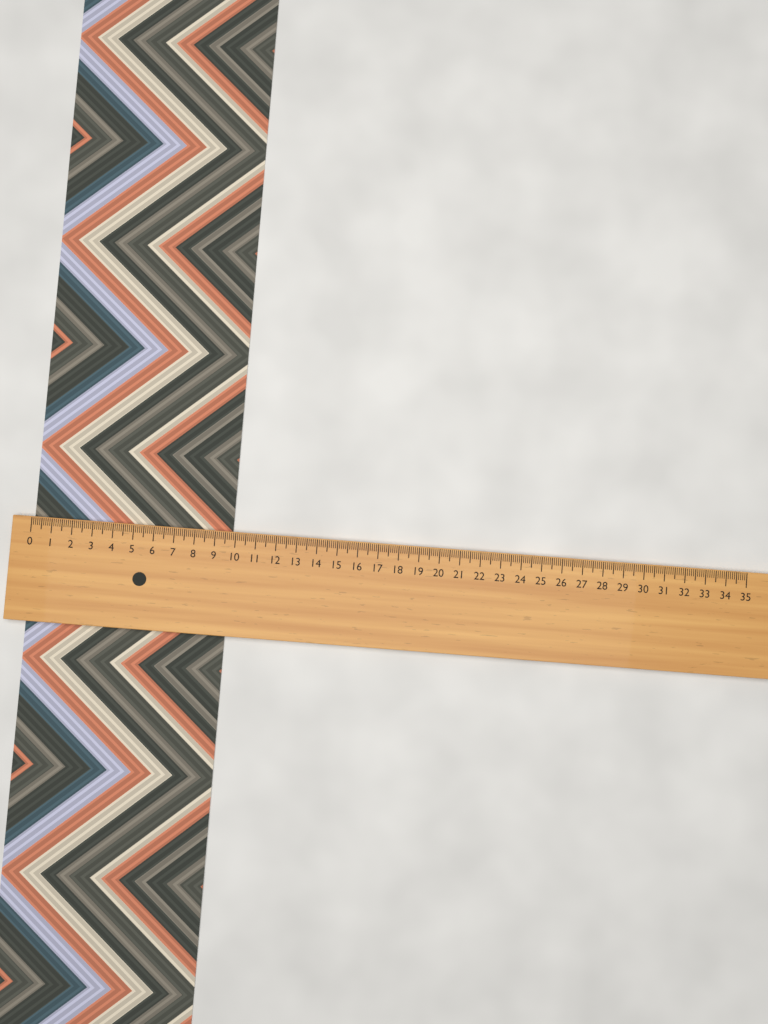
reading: 9.8 (no unit)
